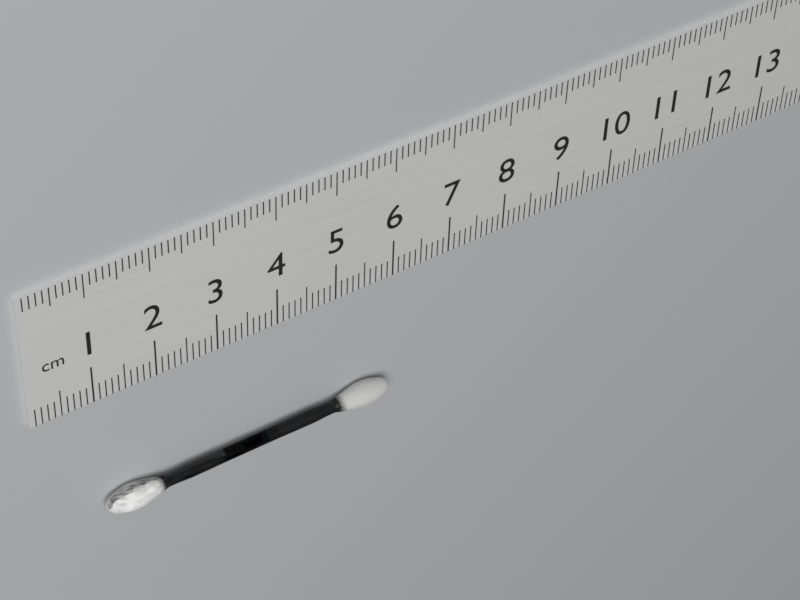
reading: 5.9 cm
